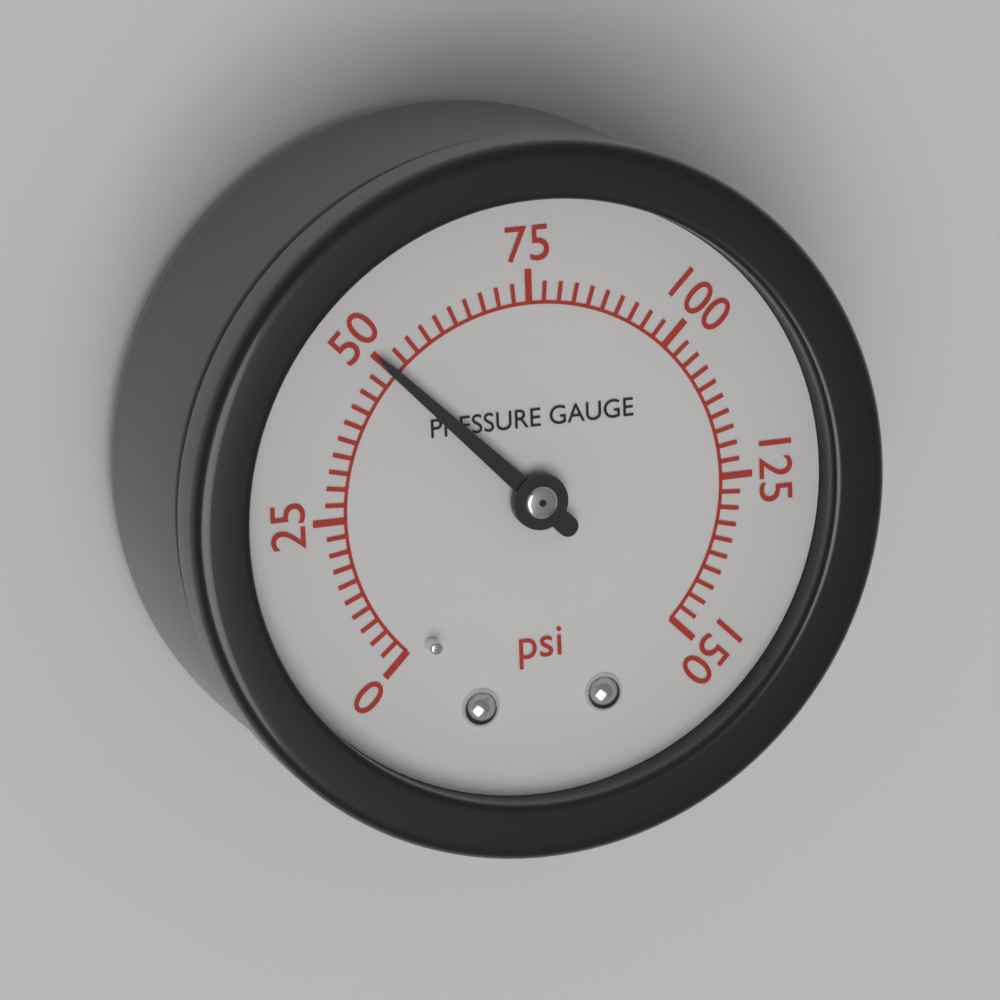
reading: 50.0 psi
